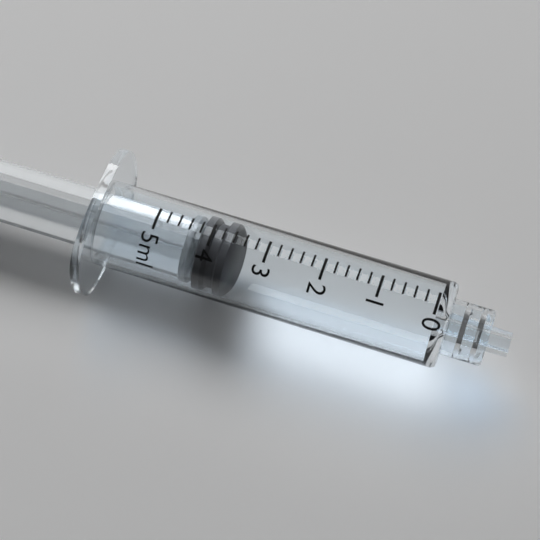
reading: 3.6 ml
